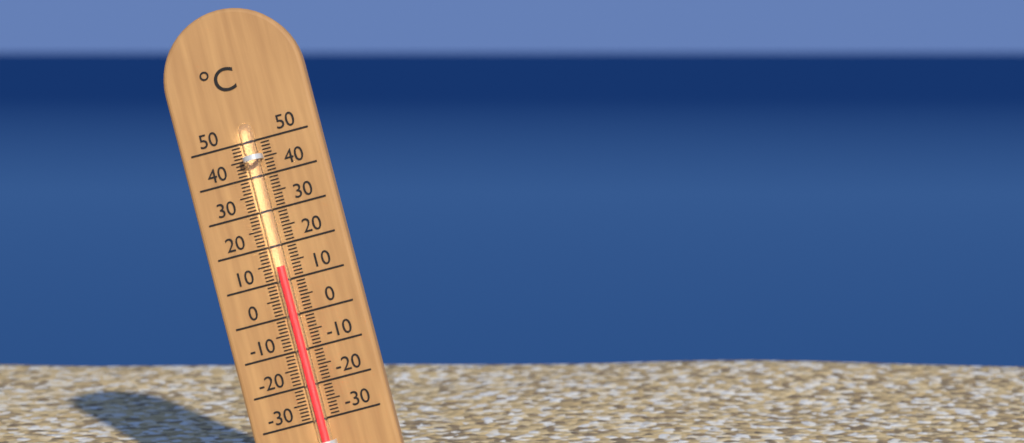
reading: 14 °C
